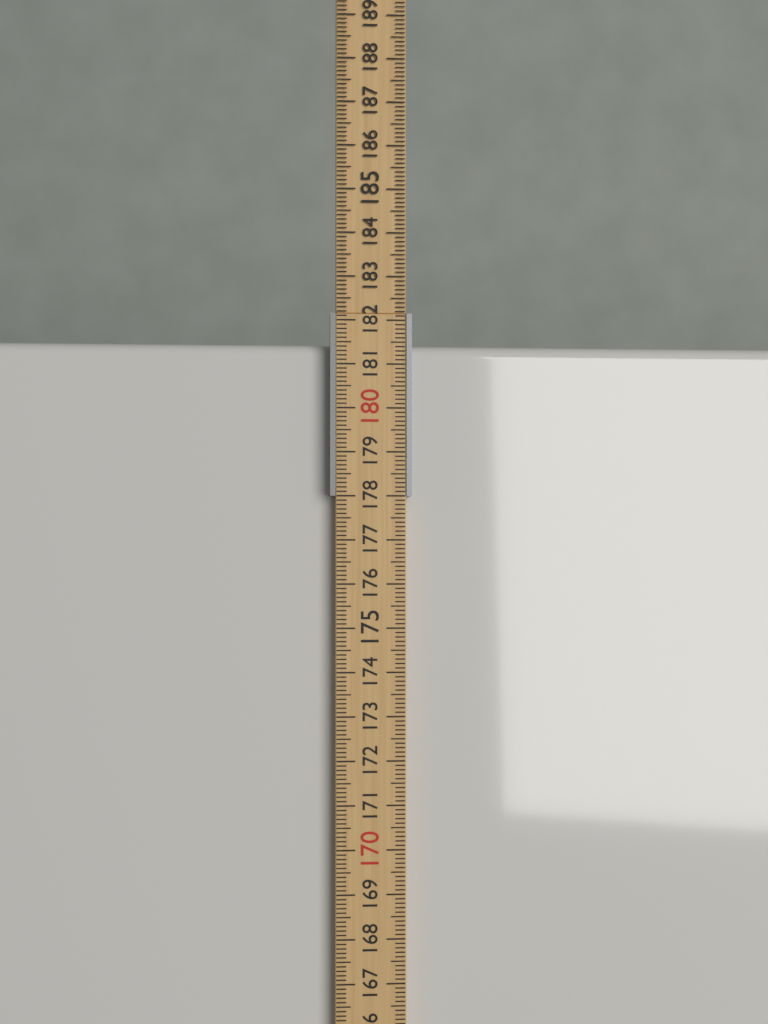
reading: 181.5 cm
